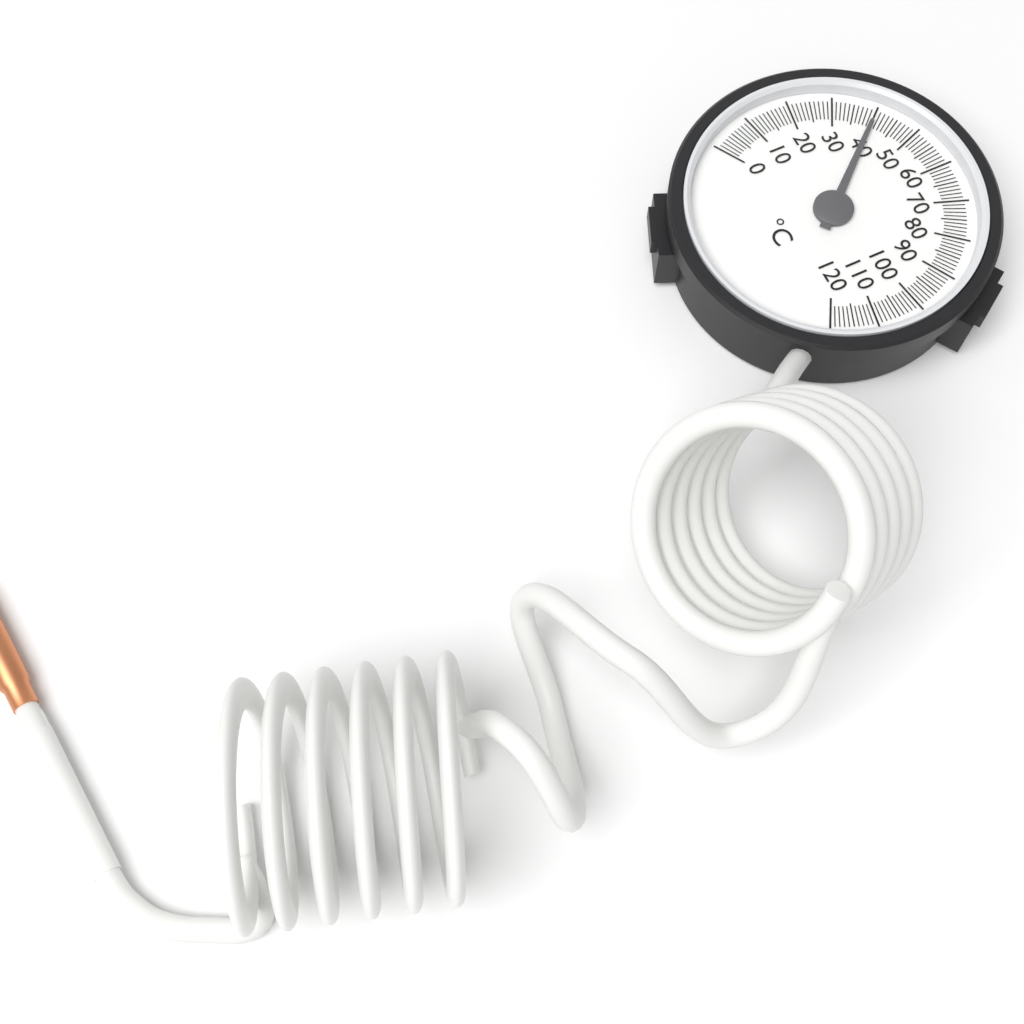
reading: 40 °C
